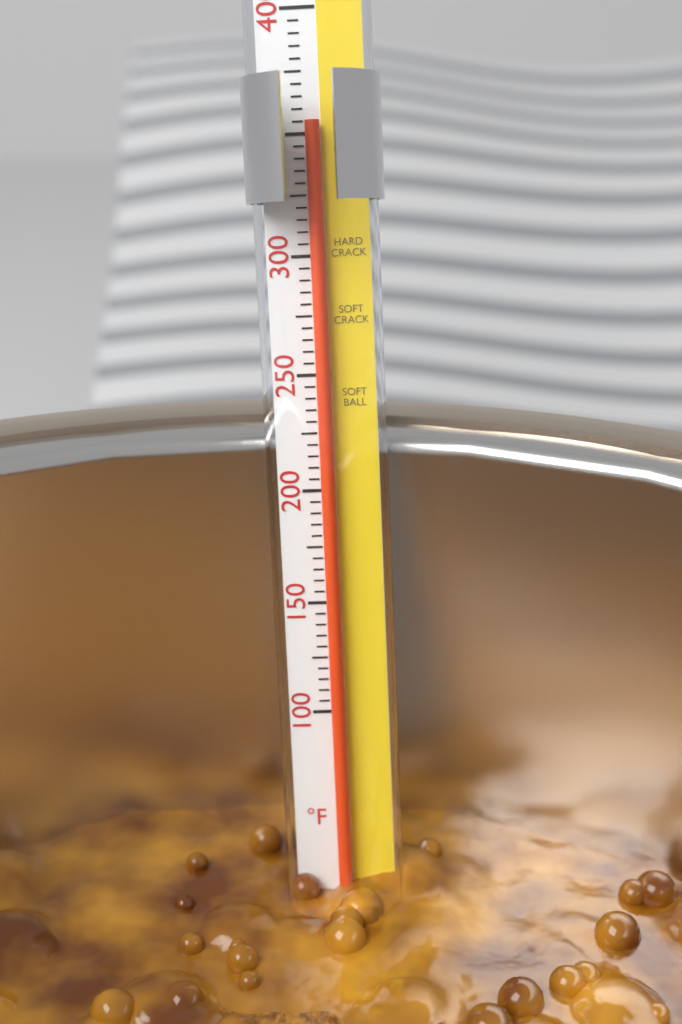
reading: 355 °F
